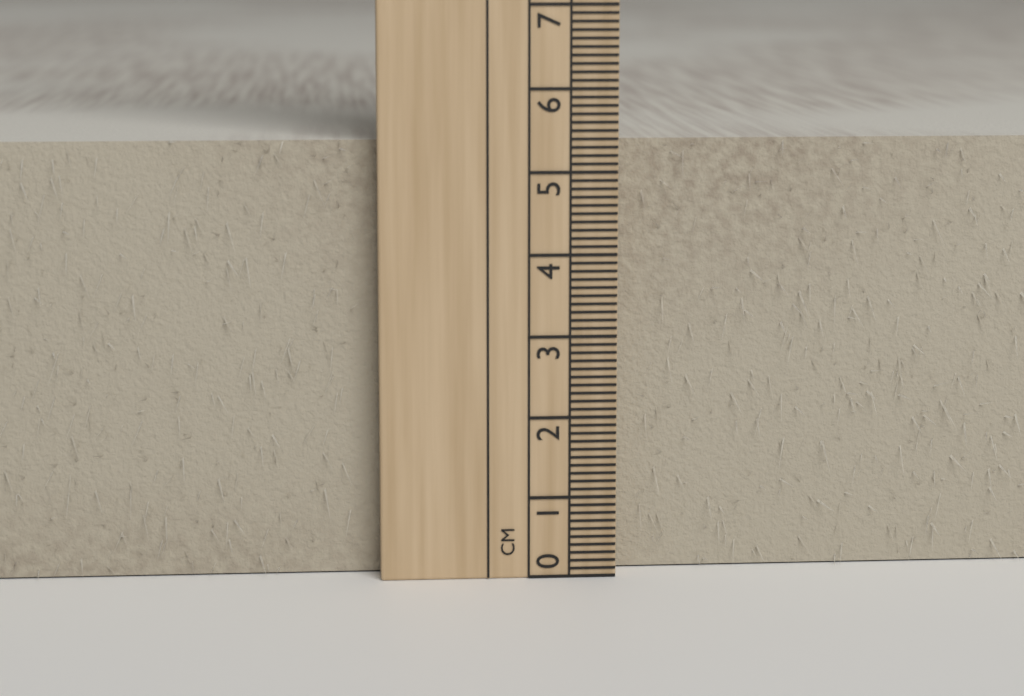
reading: 5.4 cm
